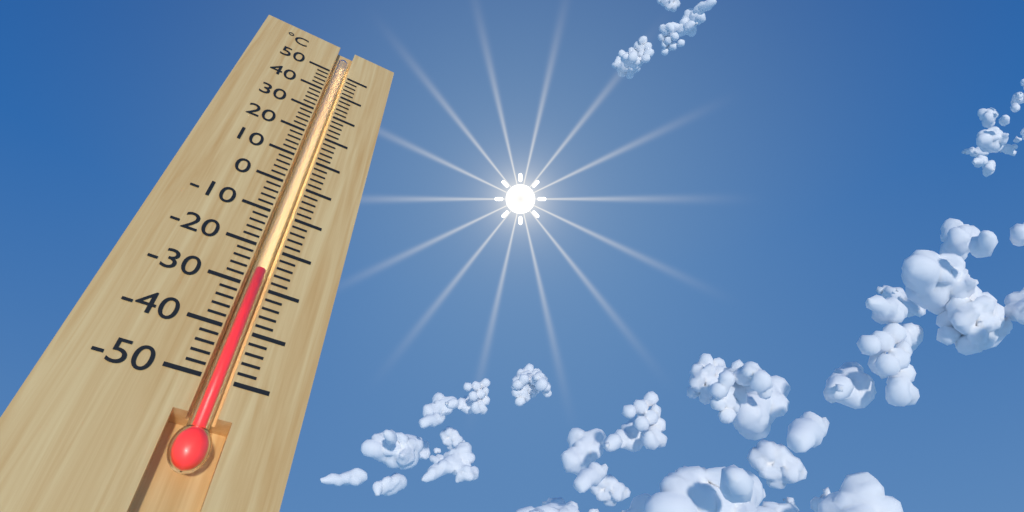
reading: -26 °C
